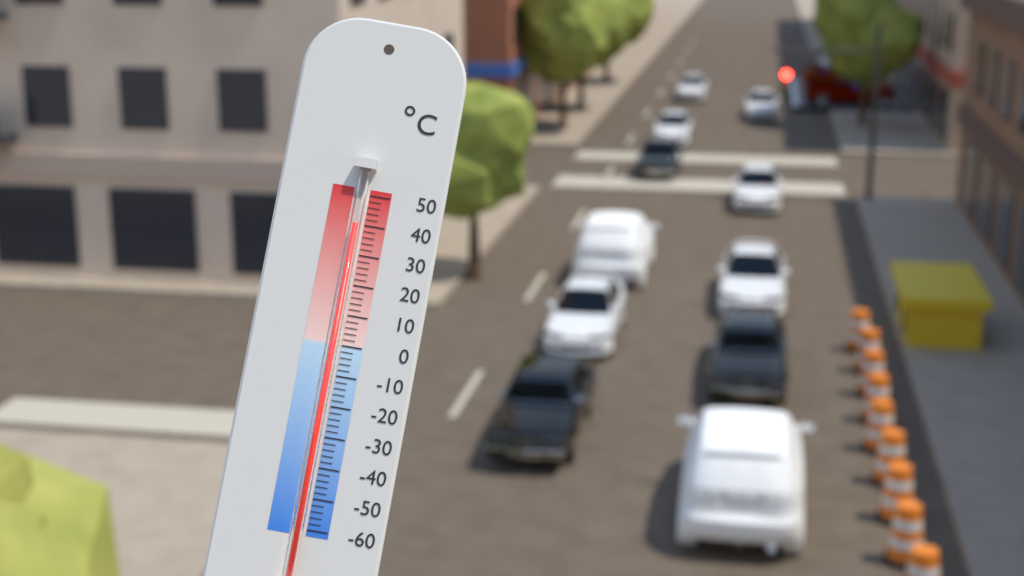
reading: 40 °C
